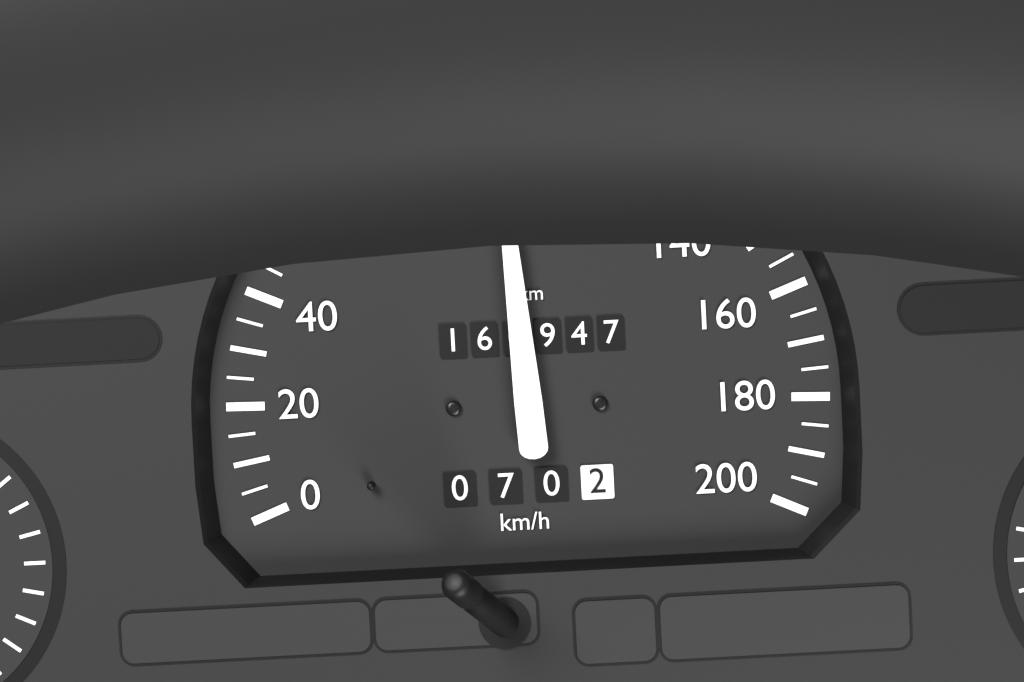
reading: 95 km/h
